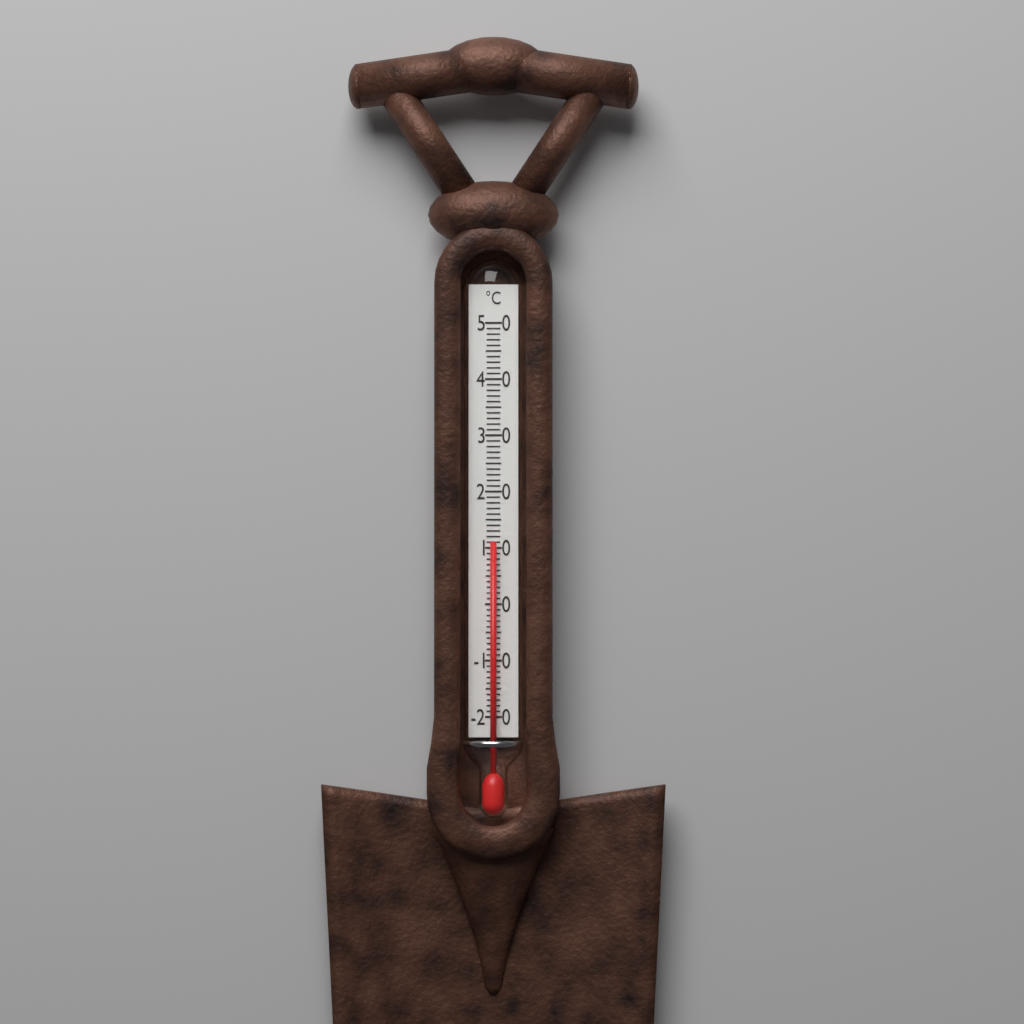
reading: 11 °C
